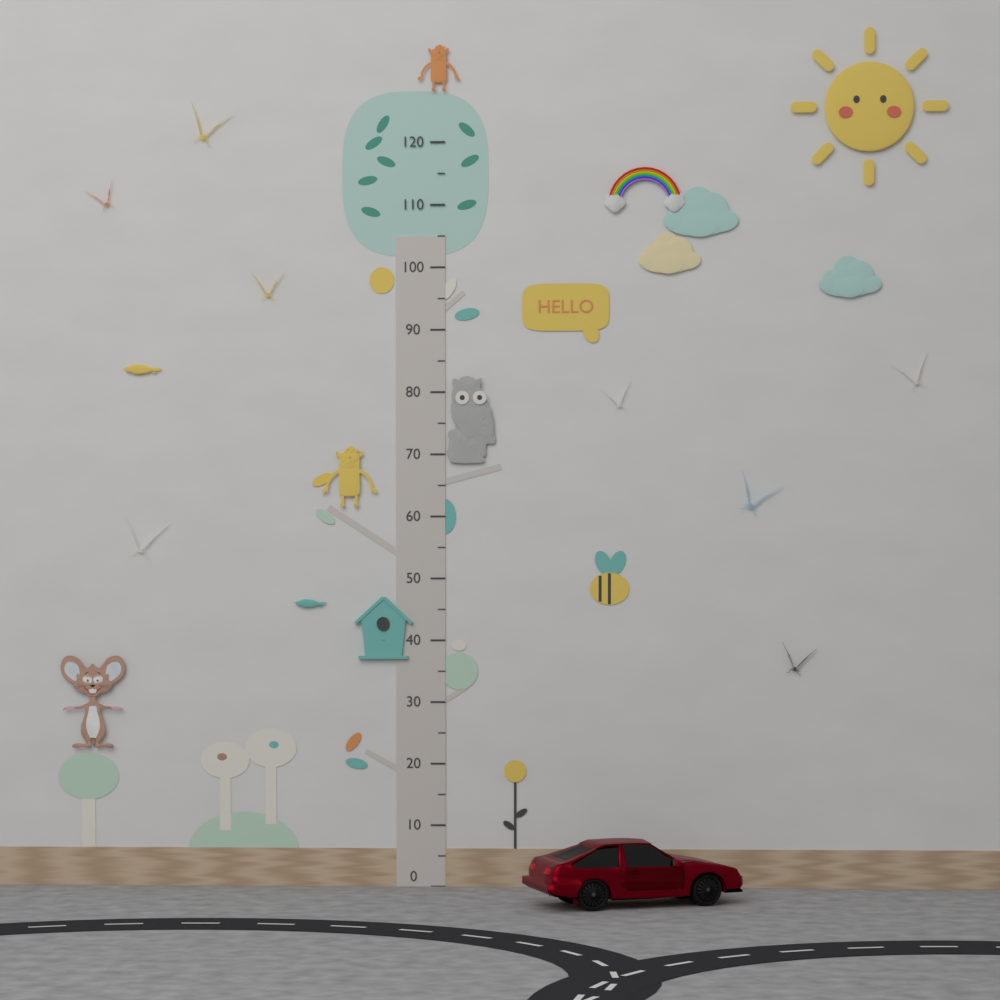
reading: 10 (no unit)
